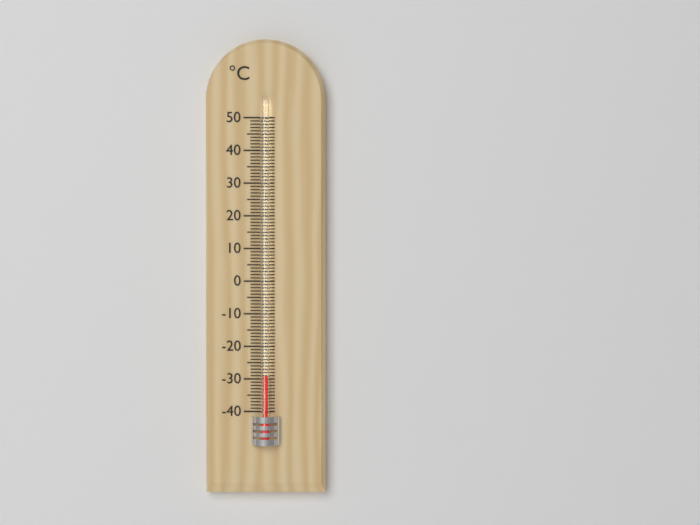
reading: -29 °C
